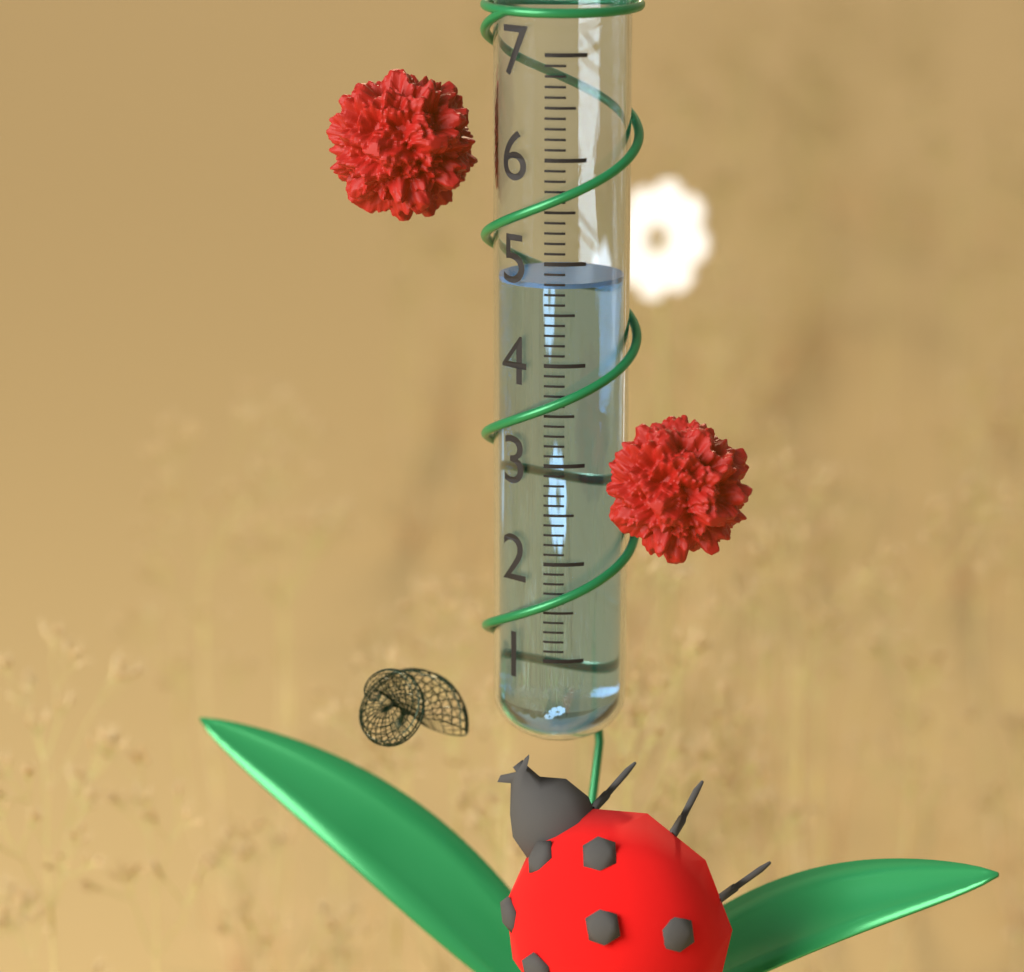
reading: 4.8 (no unit)
